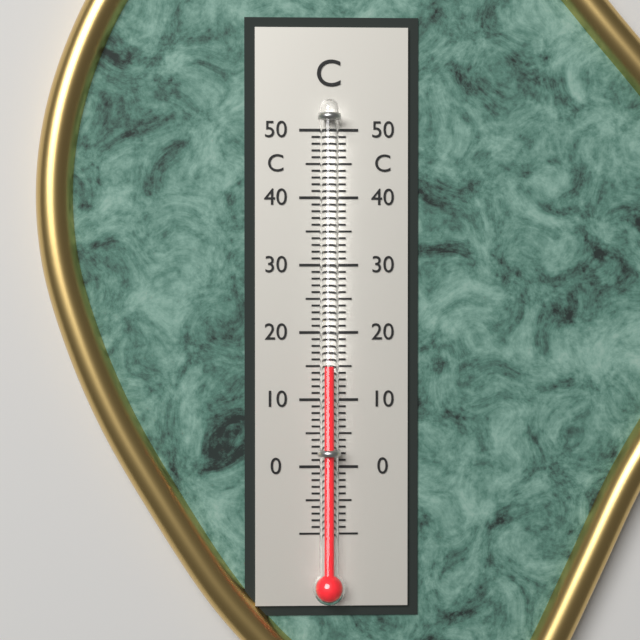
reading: 15 °C
